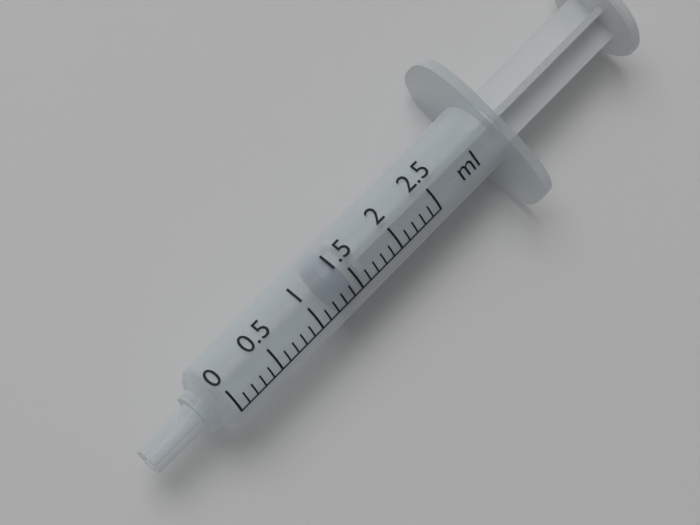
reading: 1.3 ml
